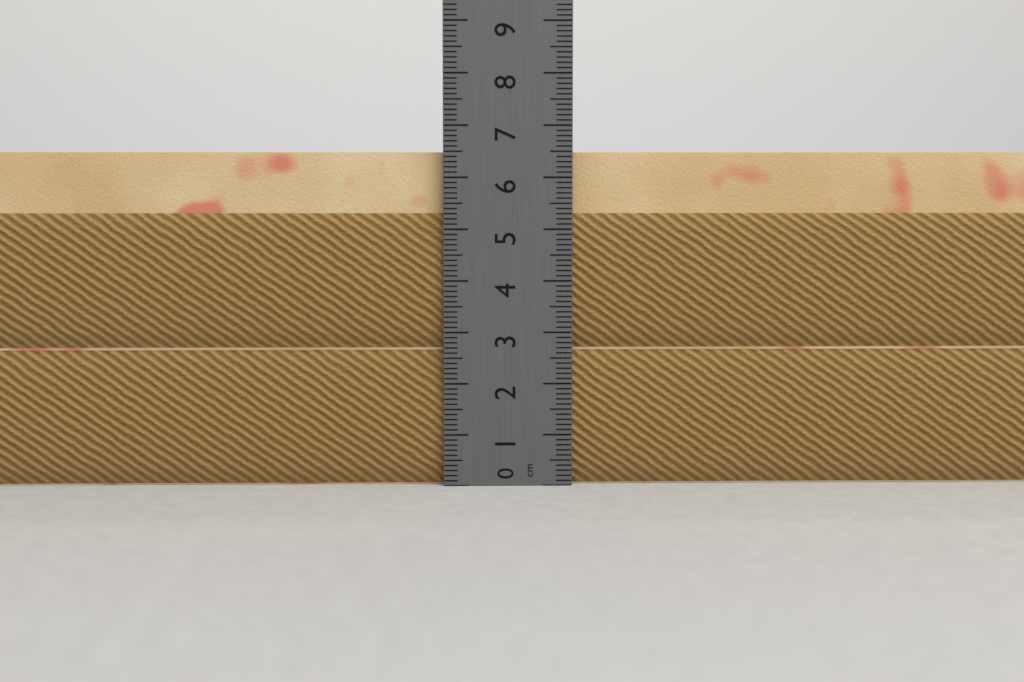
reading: 6.5 cm
